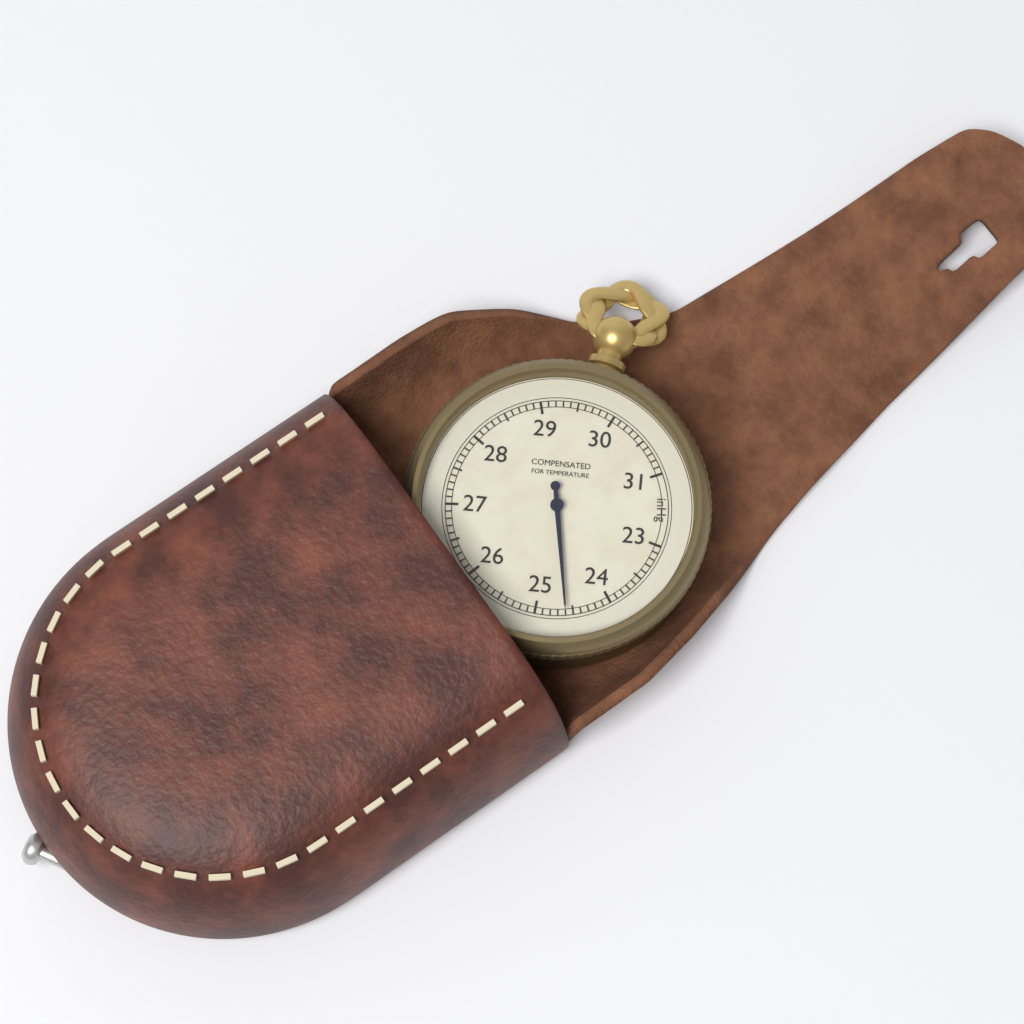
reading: 24.6 inHg
